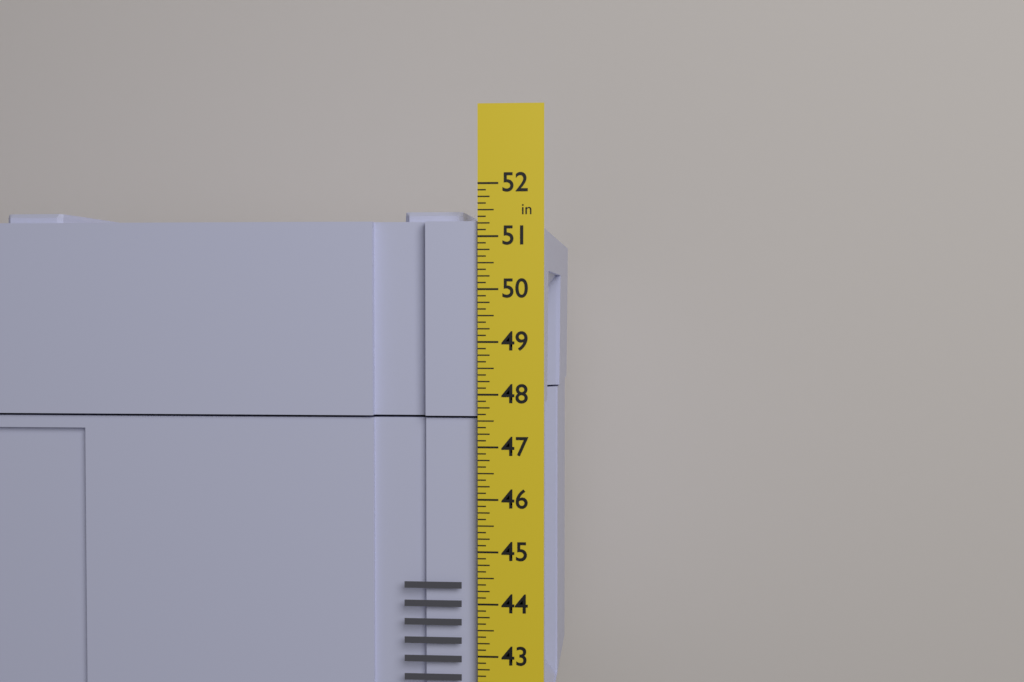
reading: 51.500 in
